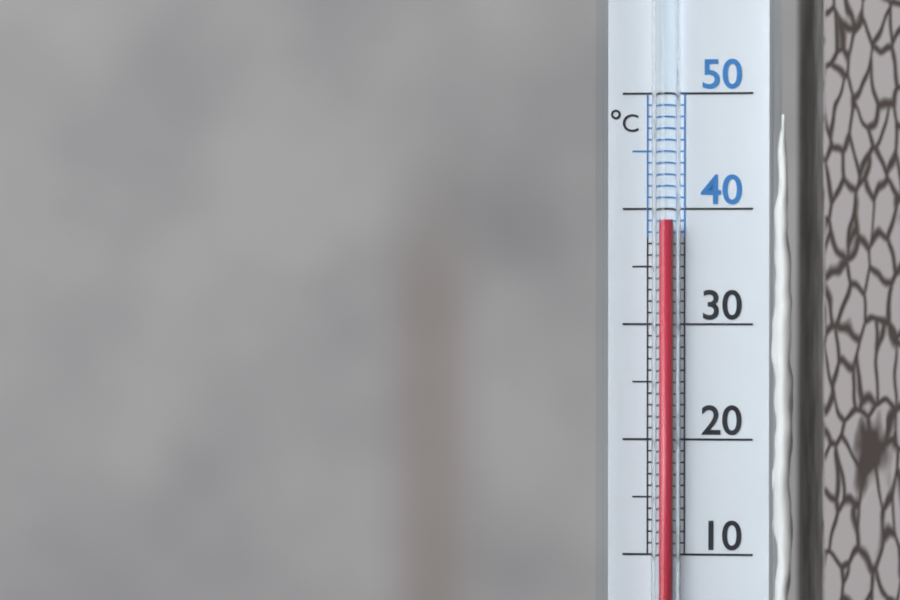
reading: 39 °C
